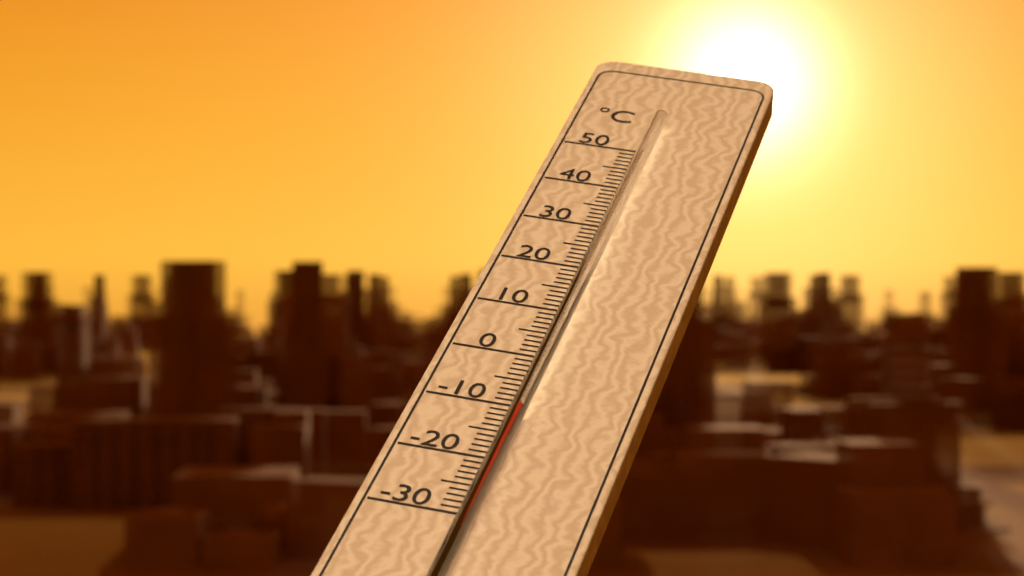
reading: -12 °C
